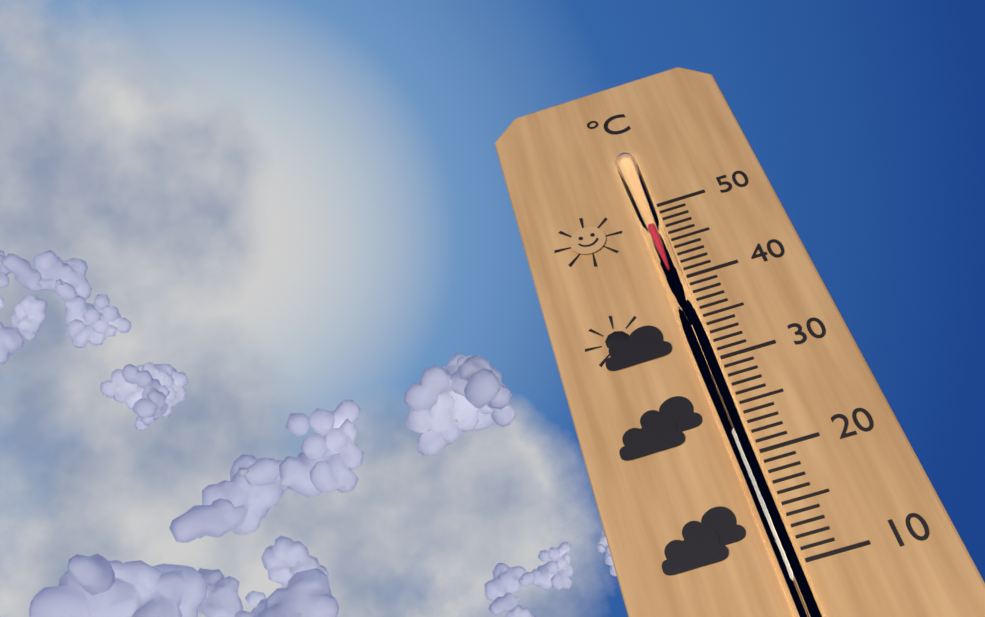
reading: 47 °C
